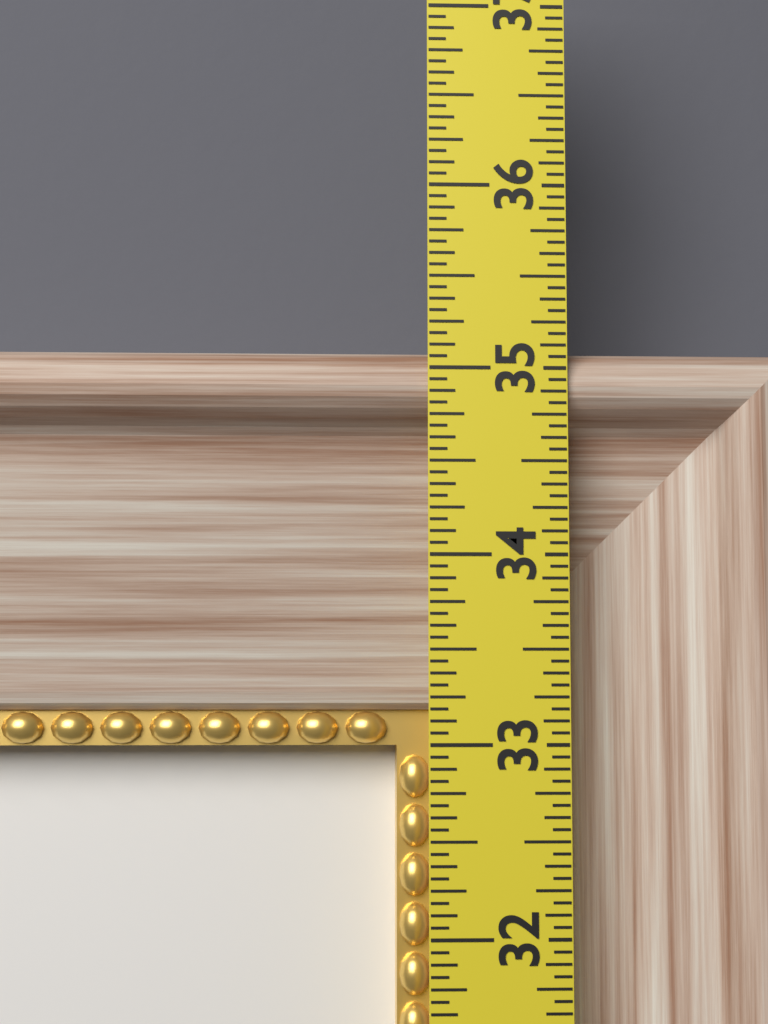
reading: 35.1250 in
